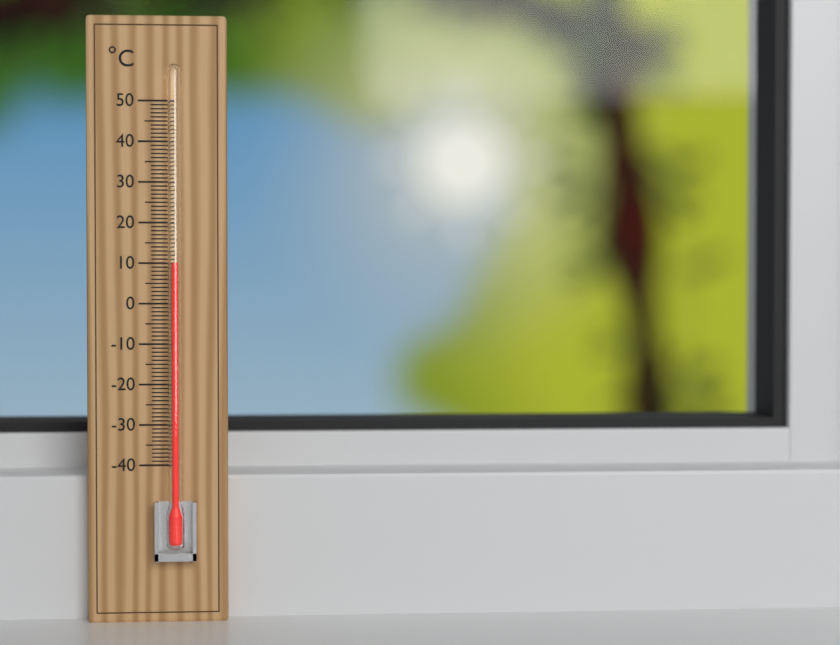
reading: 10 °C
